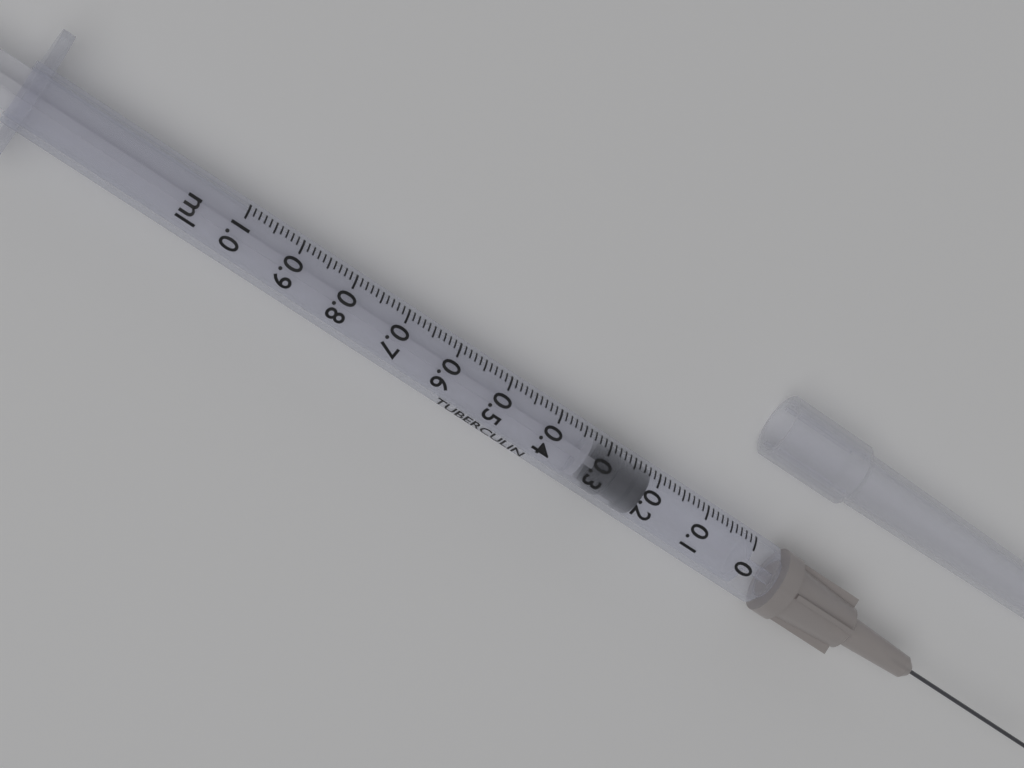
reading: 0.21 ml
